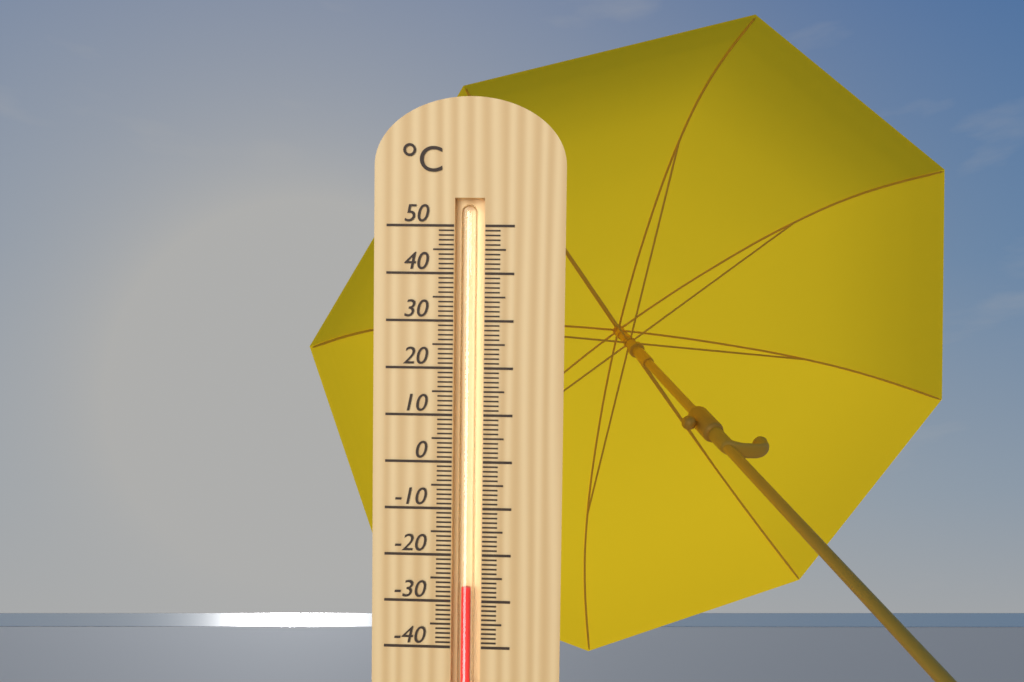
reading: -27 °C
